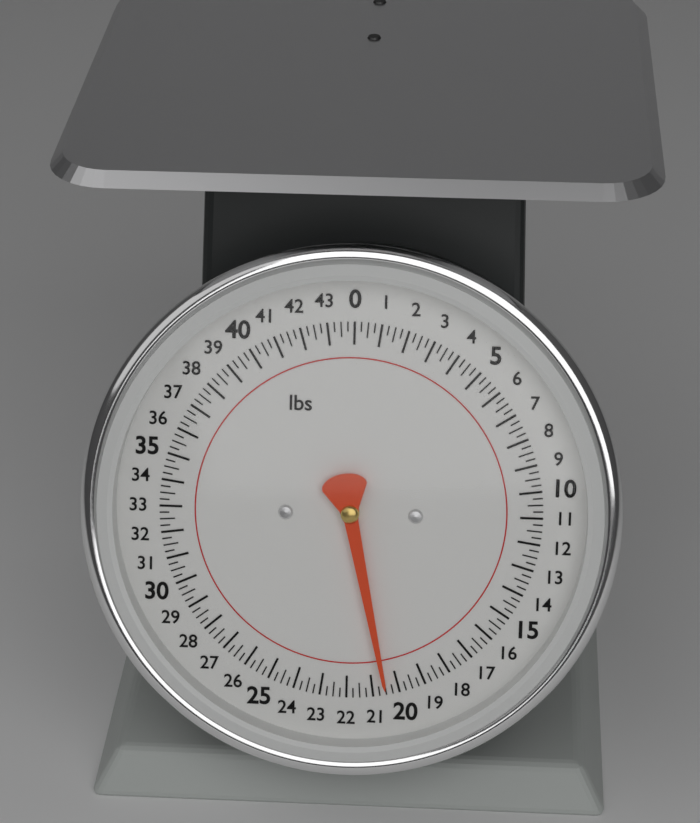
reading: 20.50 lbs
